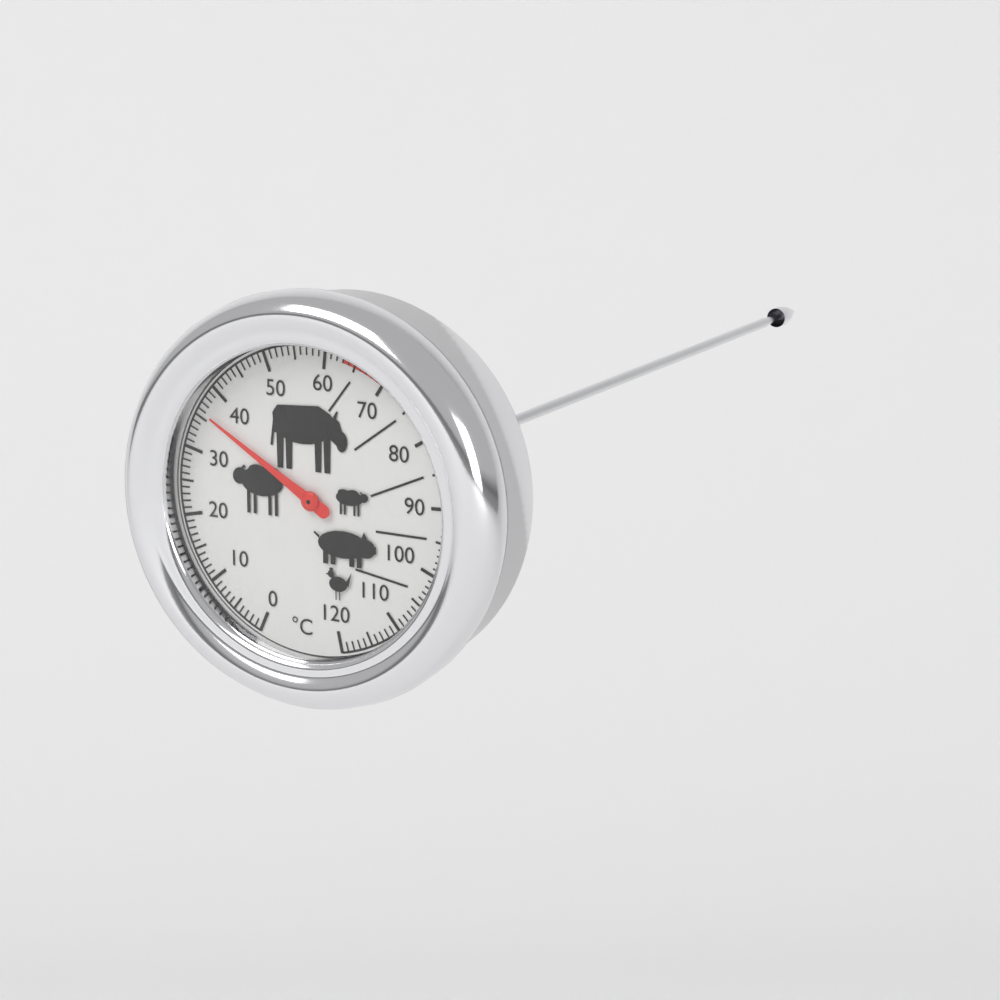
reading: 36 °C
